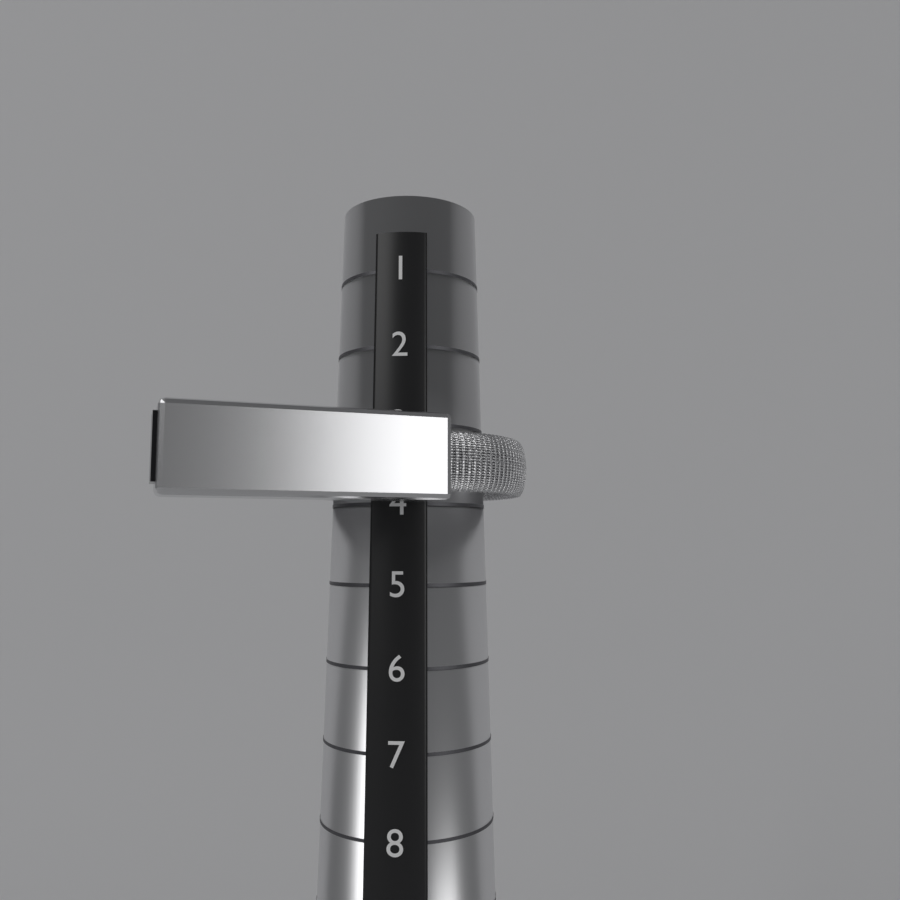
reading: 4 (no unit)
